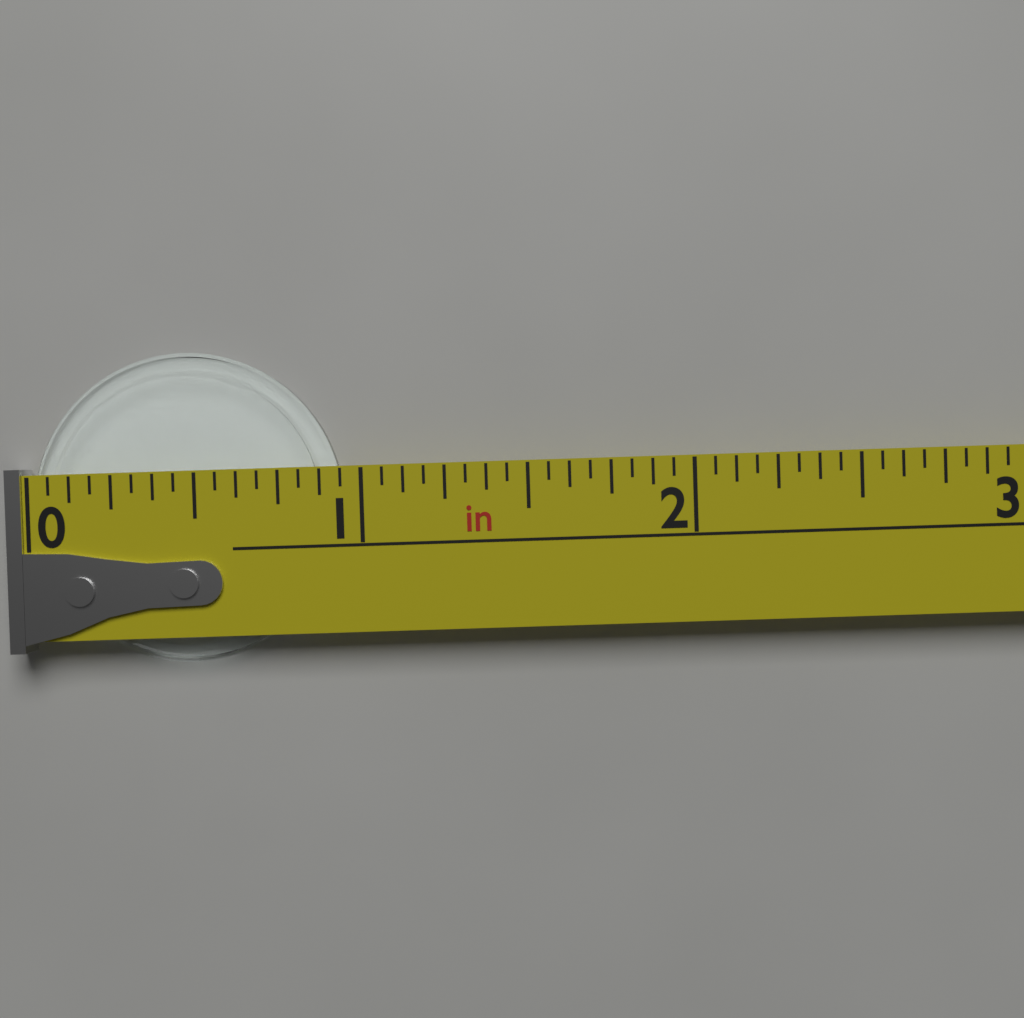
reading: 0.9375 in
